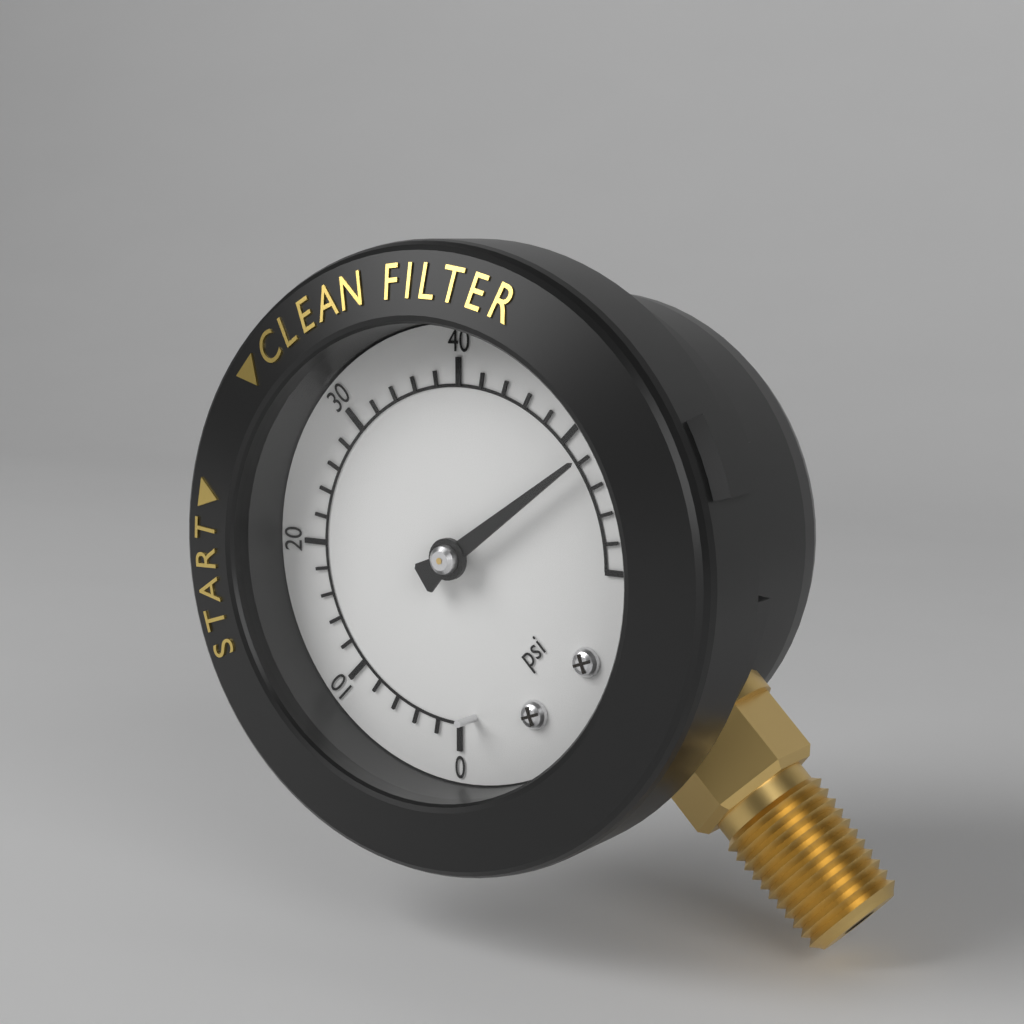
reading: 52 psi
